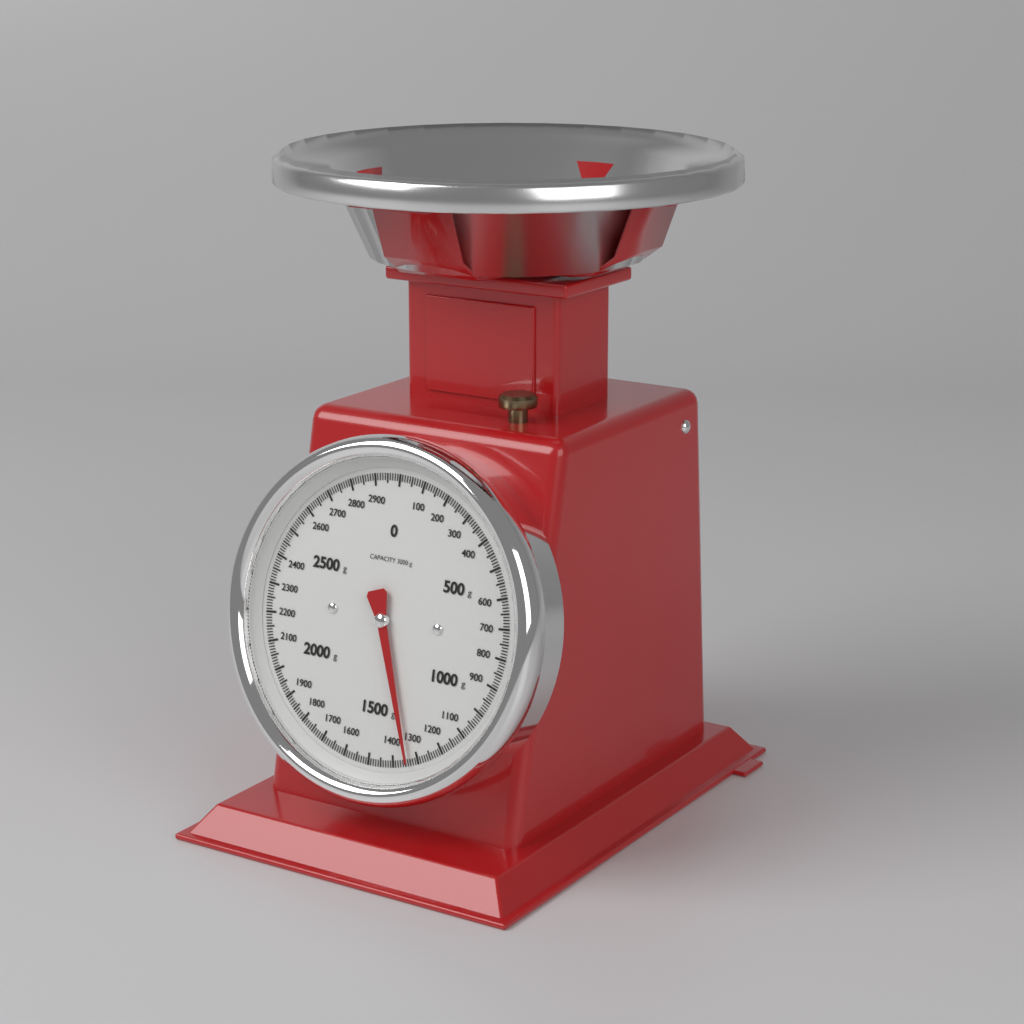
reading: 1340 g
